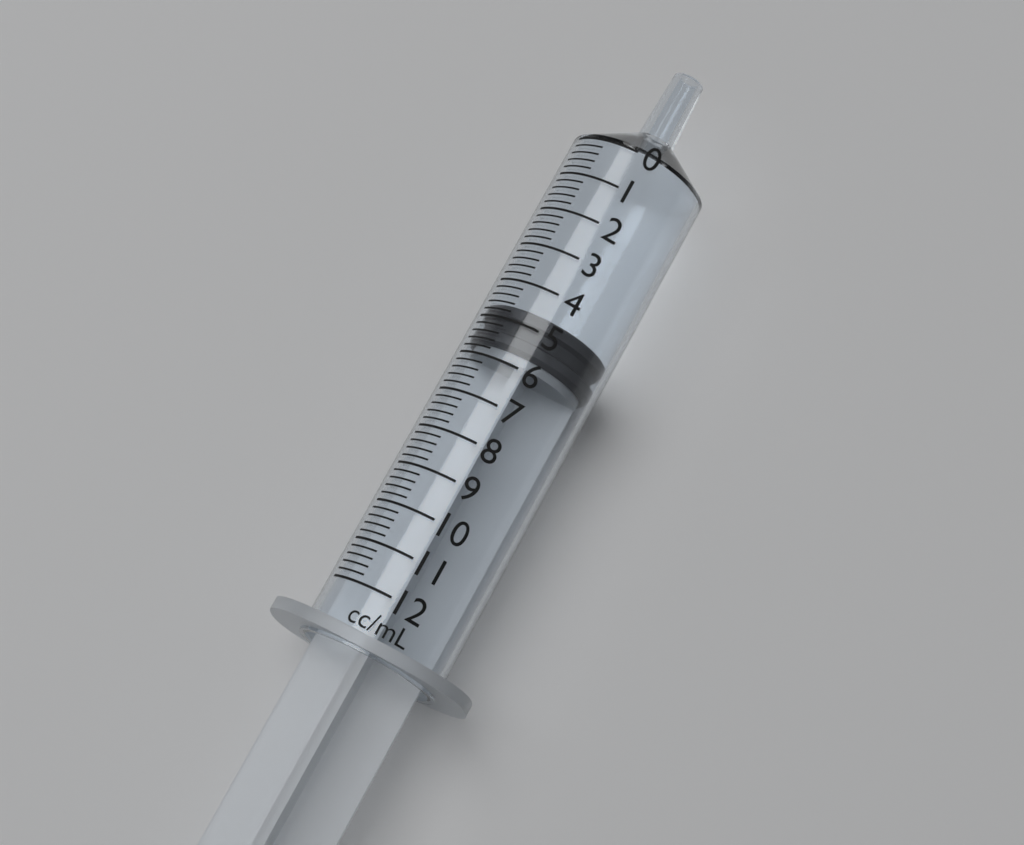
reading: 4.6 ml
